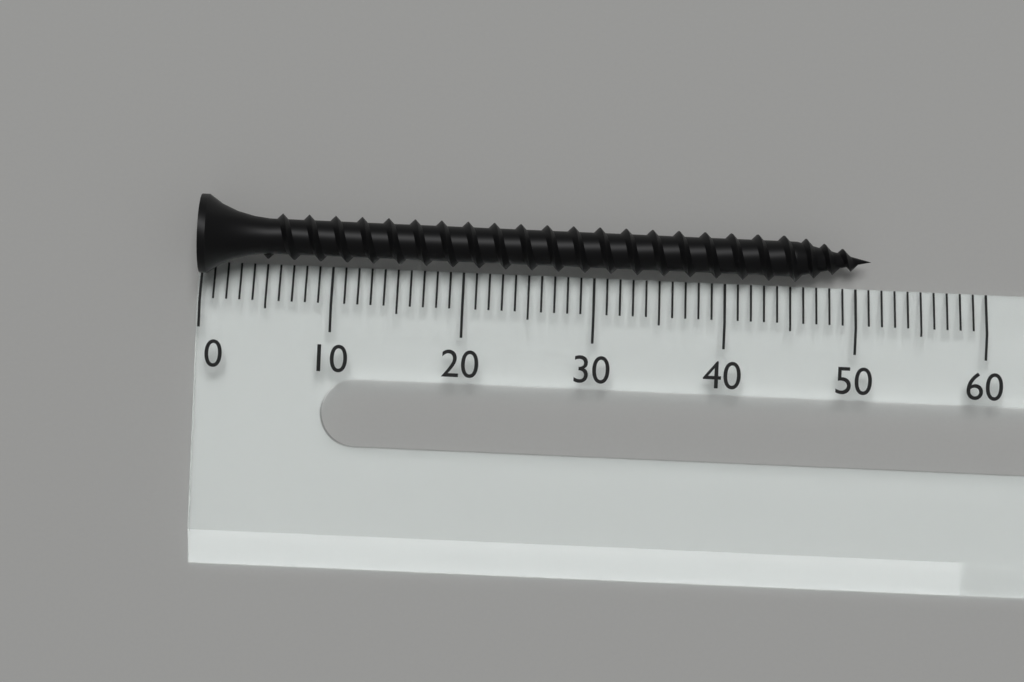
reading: 51 (no unit)
